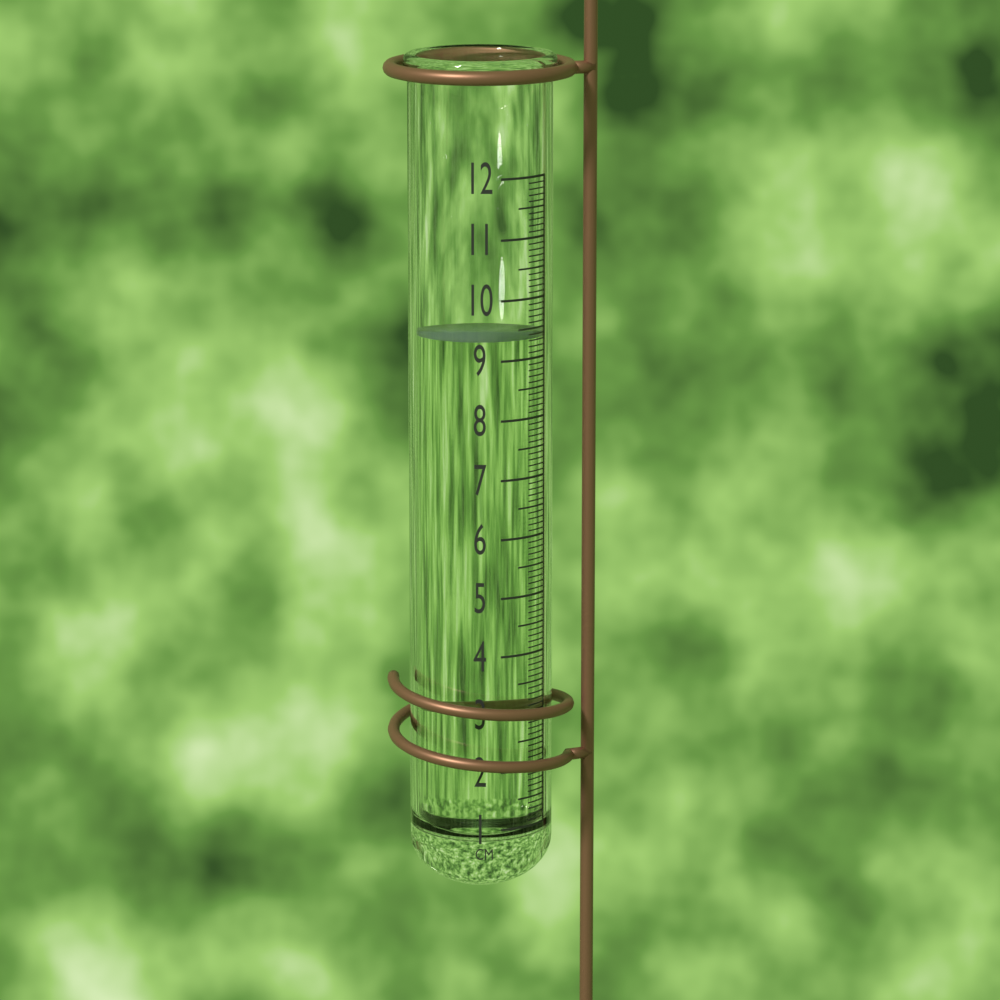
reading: 9.4 cm
